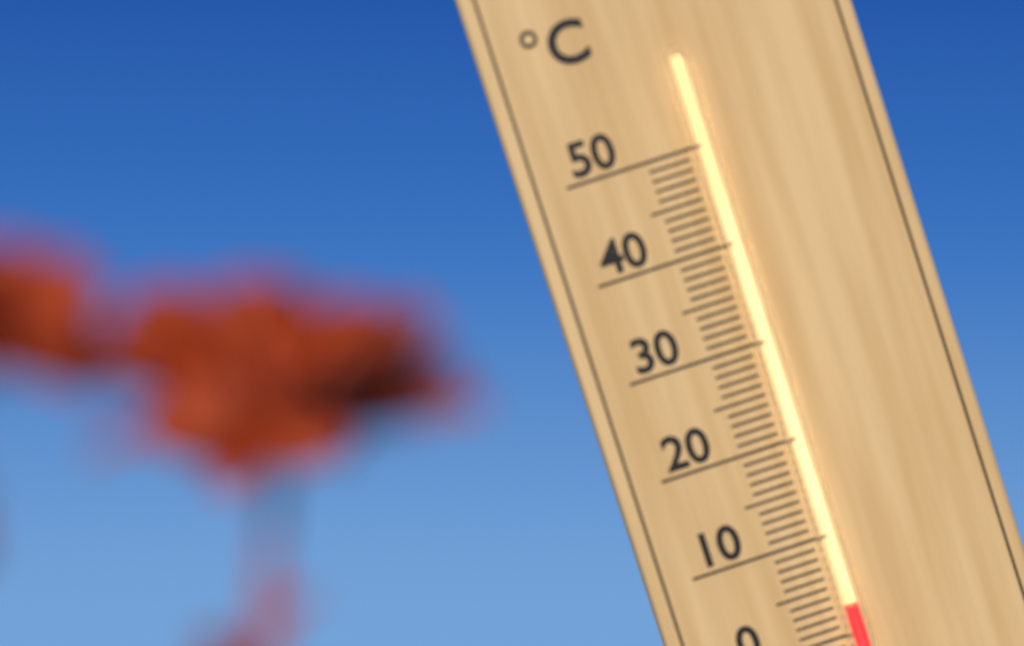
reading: 3 °C
